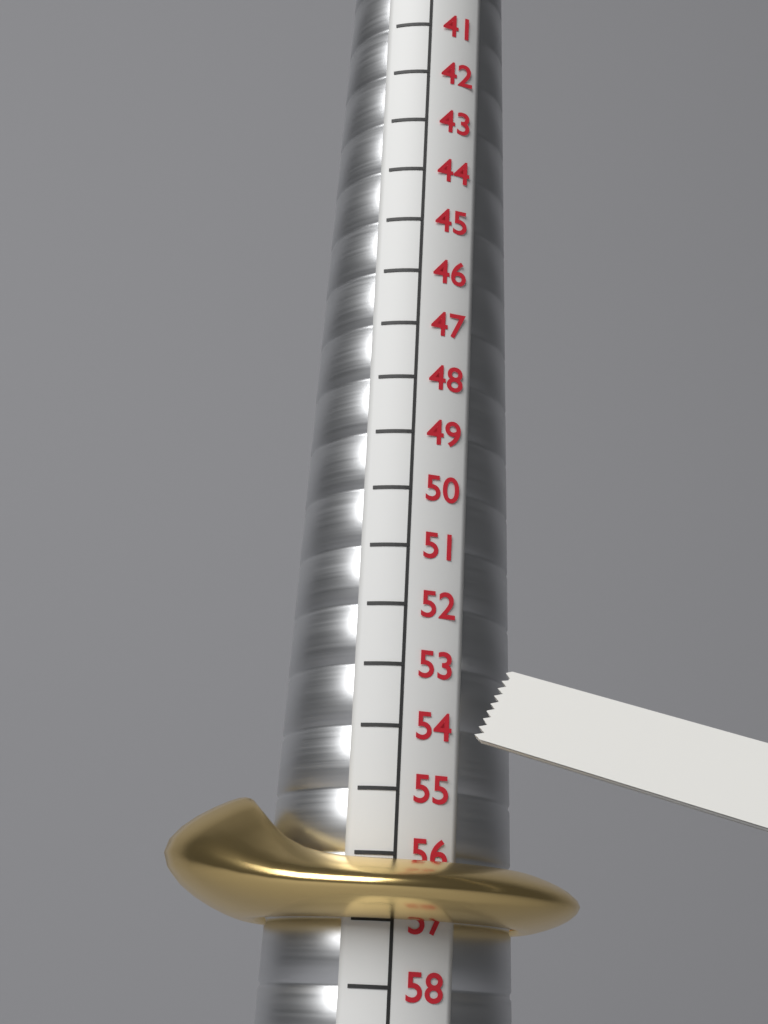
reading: 57 (no unit)
